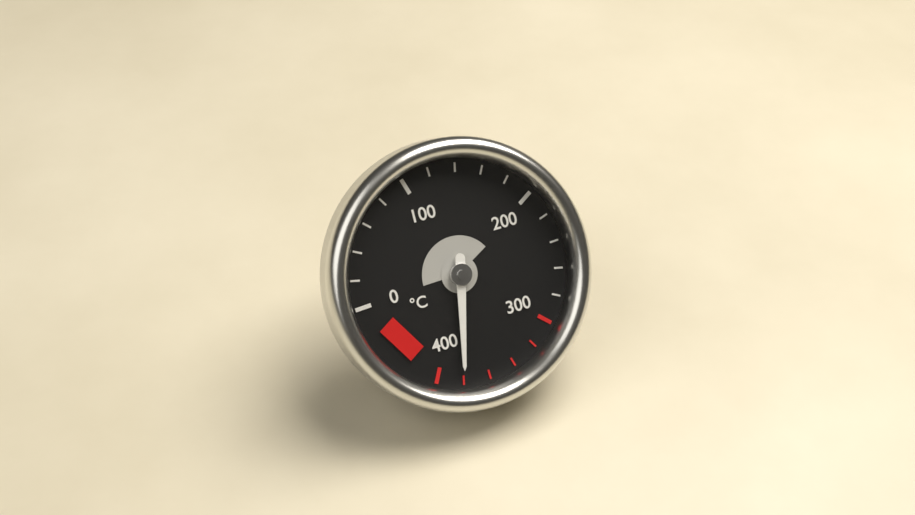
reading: 380 °C
